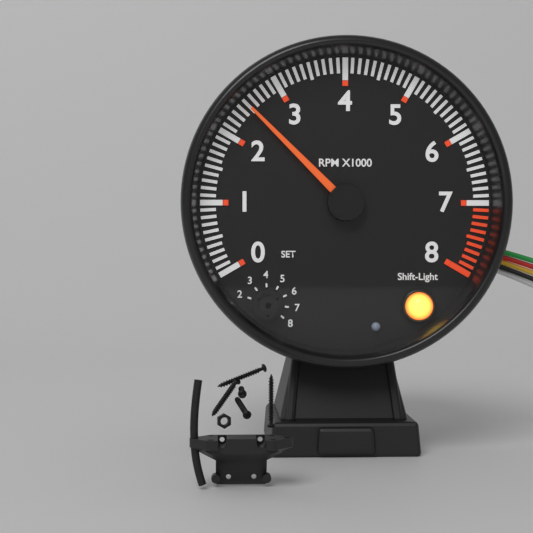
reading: 2500 RPM
